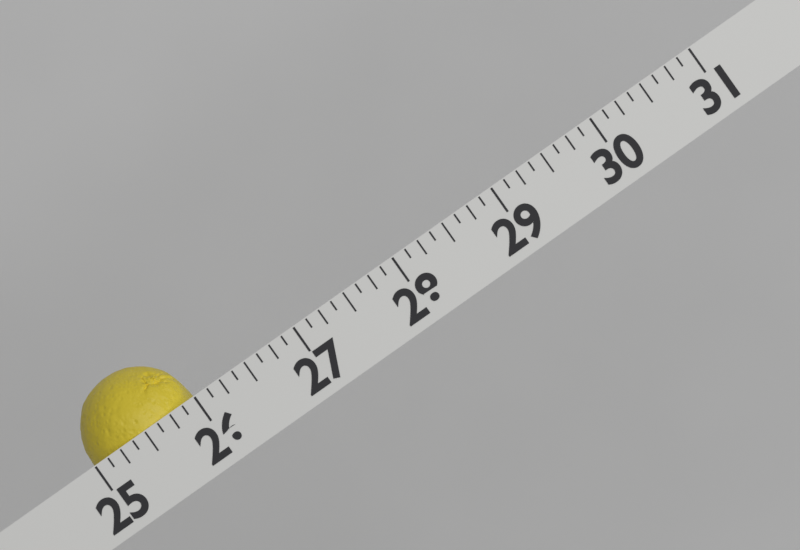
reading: 26.000 (no unit)
